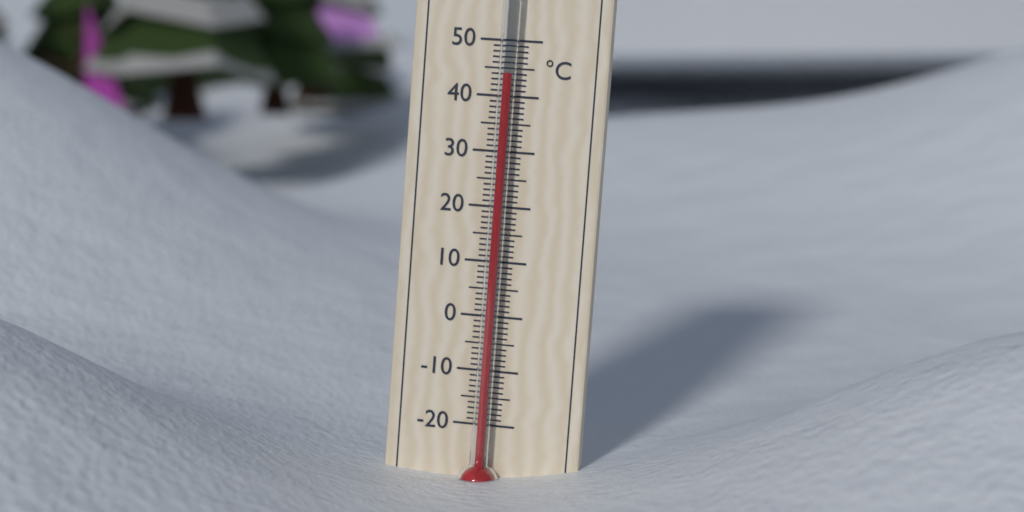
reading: 44 °C
